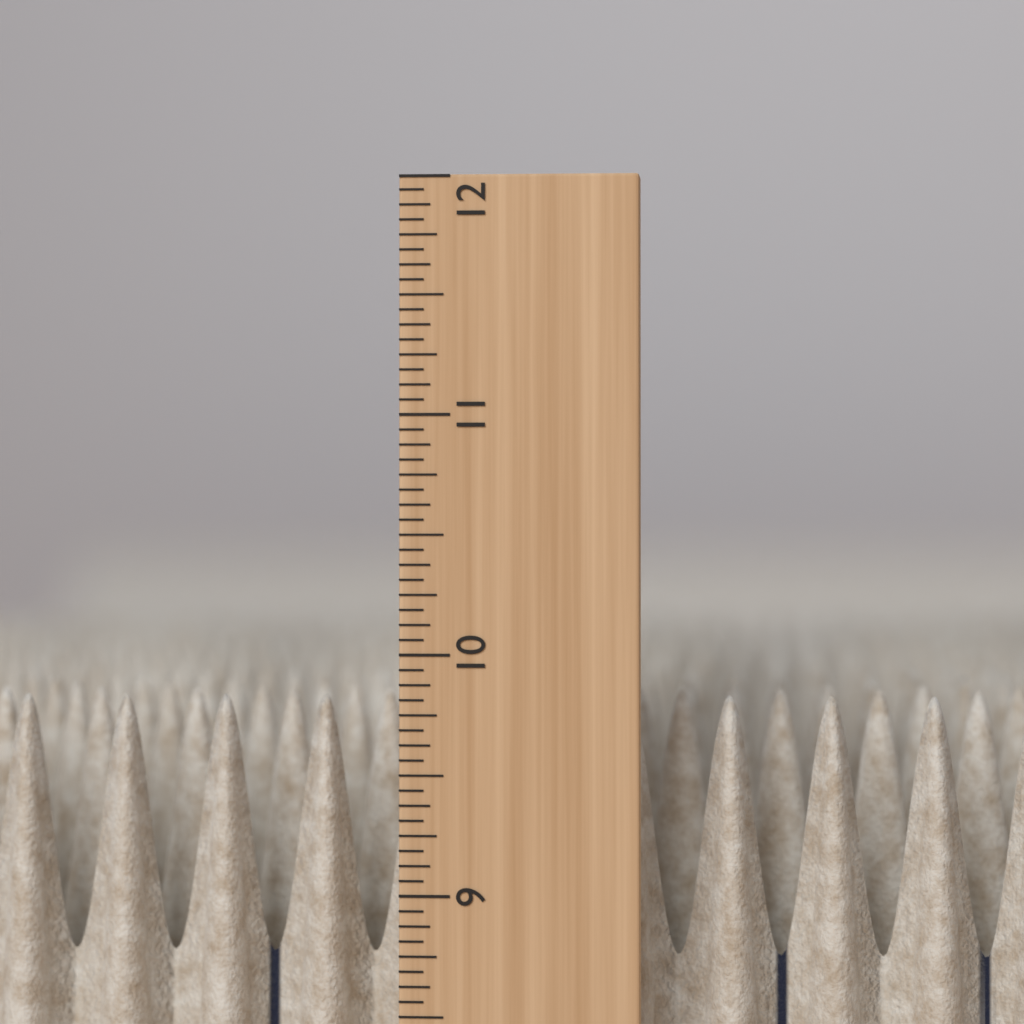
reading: 9.8125 in
